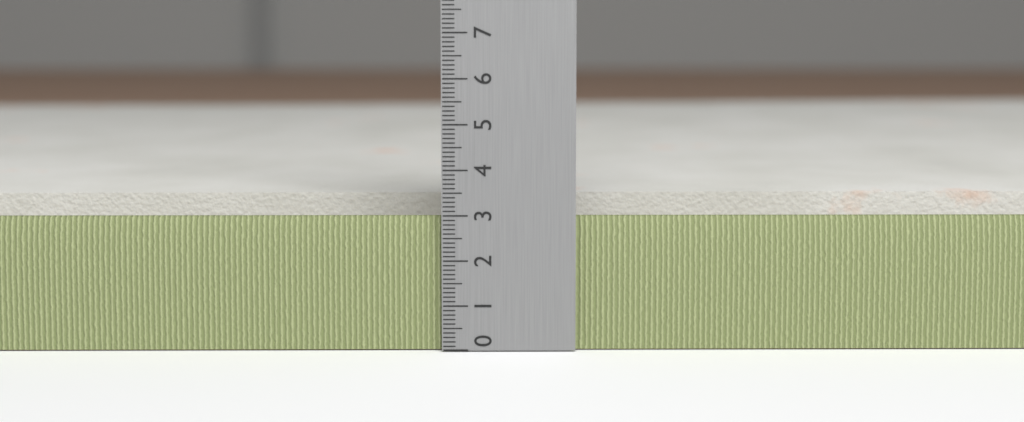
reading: 3.2 (no unit)
